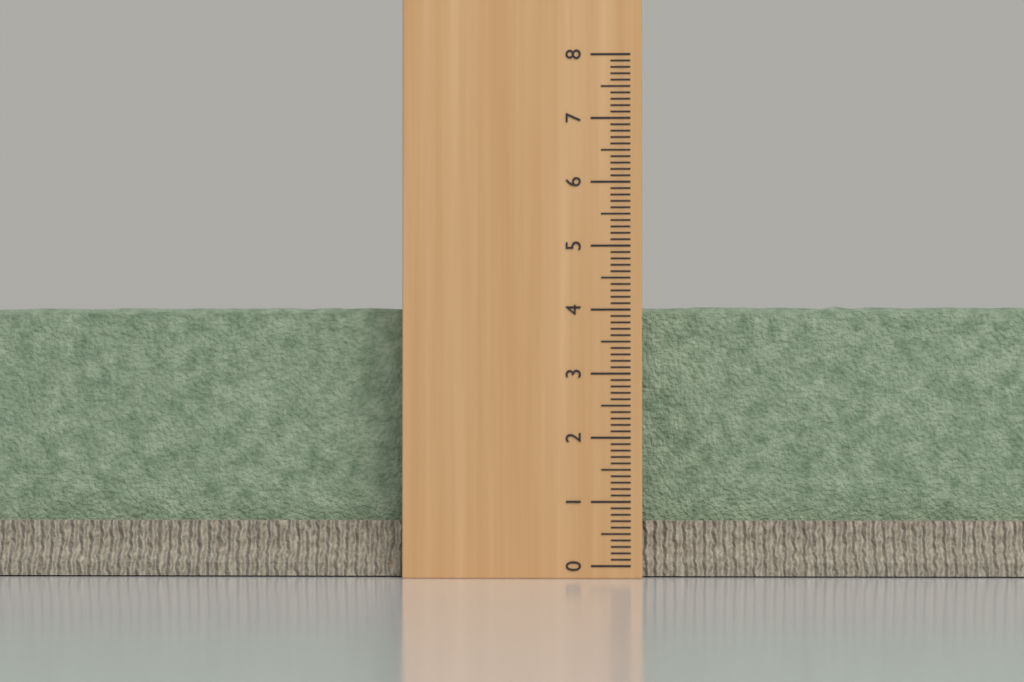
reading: 4.1 (no unit)
